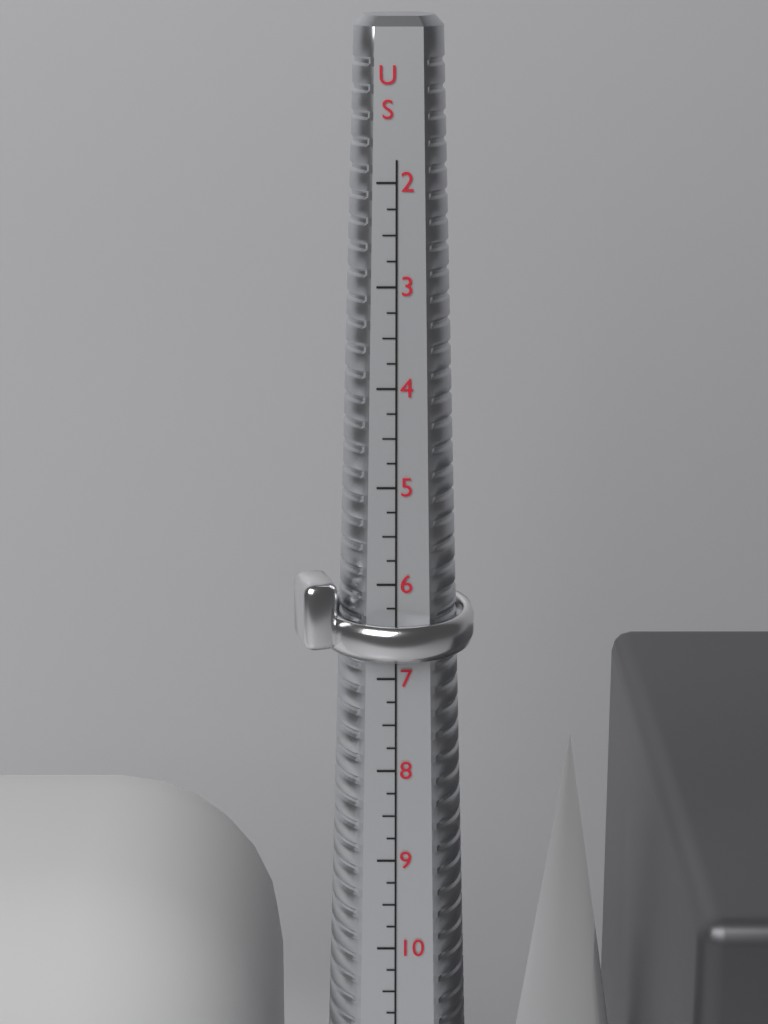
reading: 6.75 US
